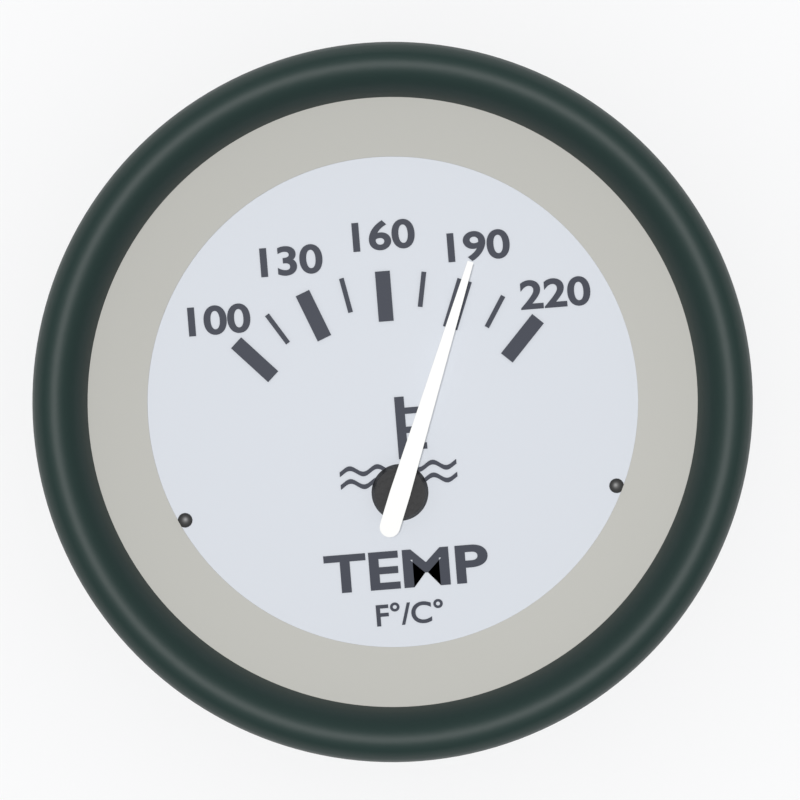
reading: 190 °F
